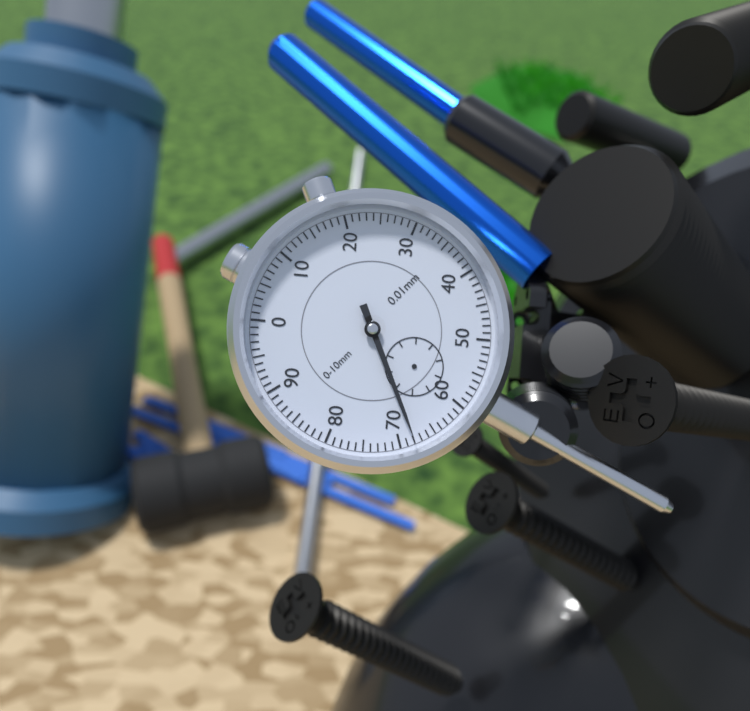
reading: 0.68 mm
